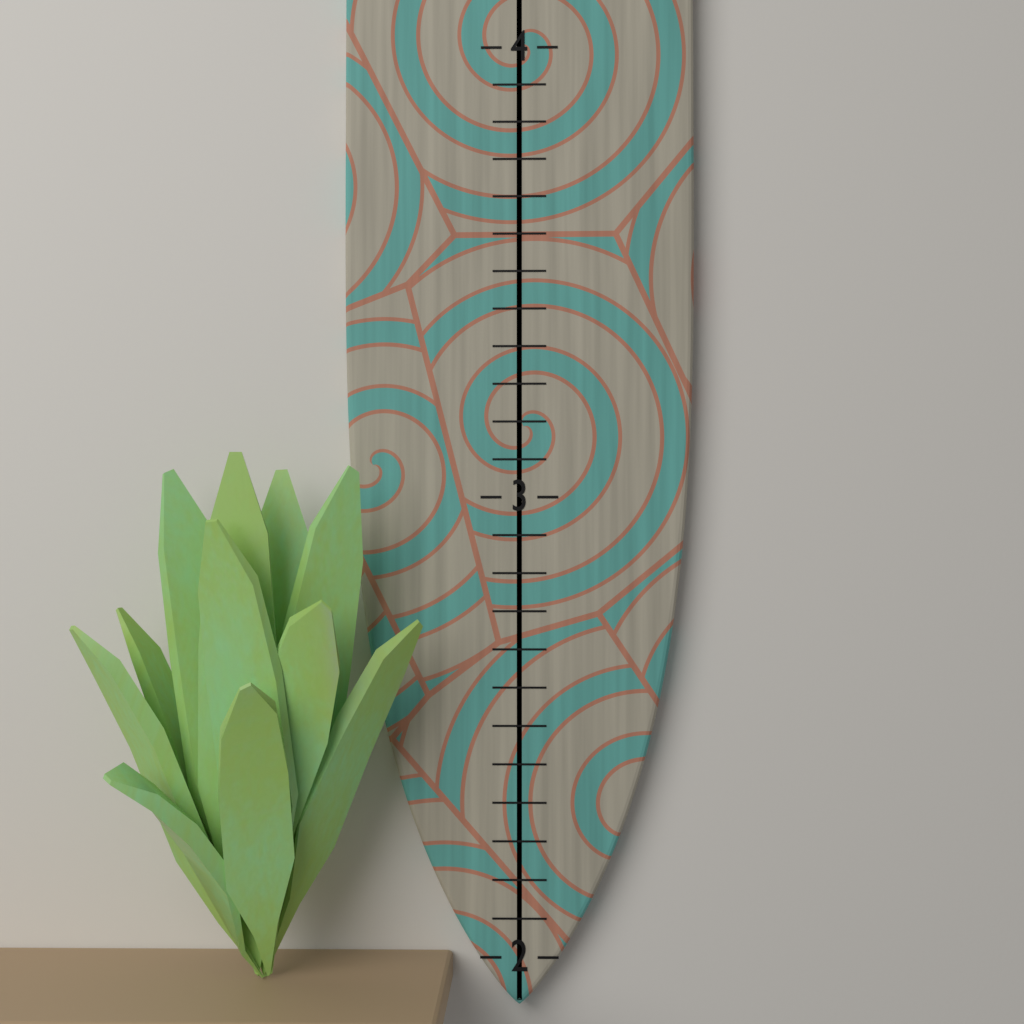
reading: 3.083333 (no unit)
